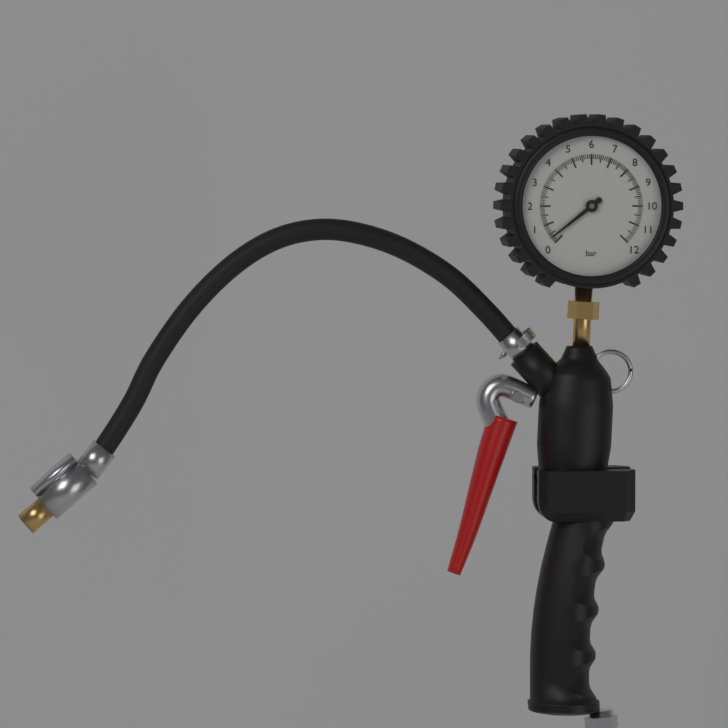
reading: 0.3 bar
